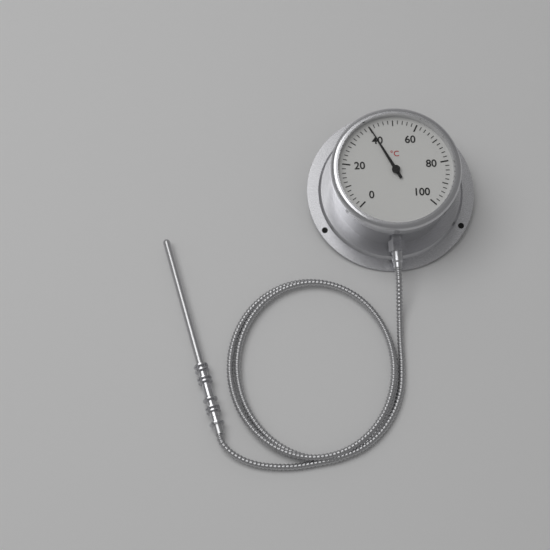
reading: 40 °C
